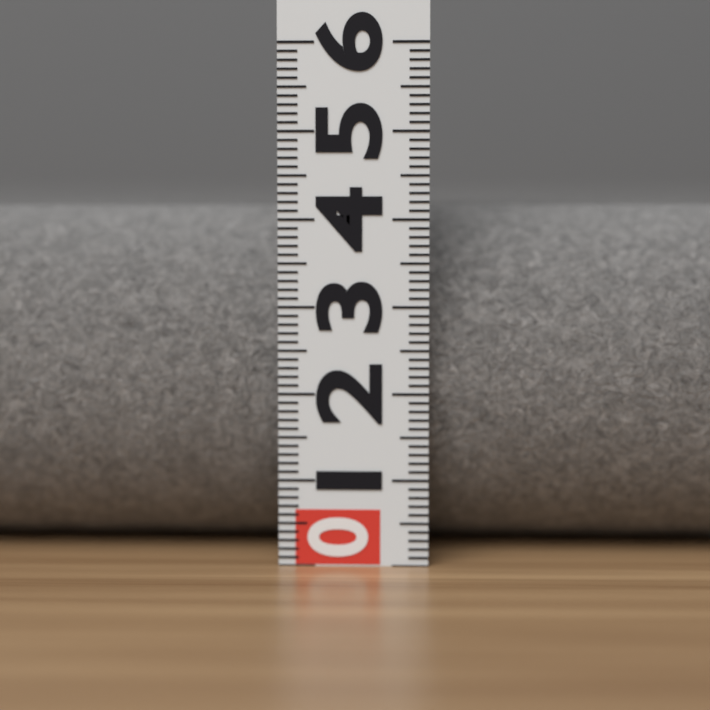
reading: 4.2 (no unit)
